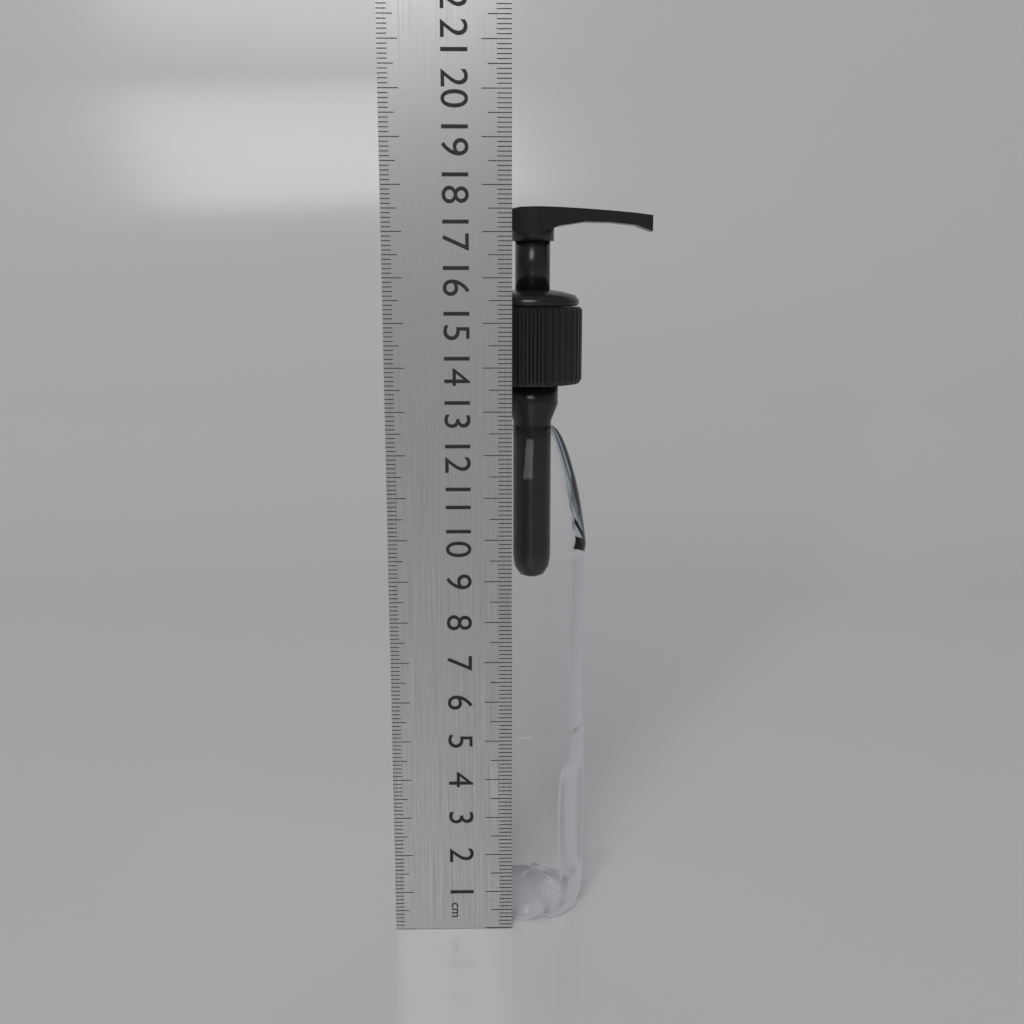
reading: 17.6 cm
